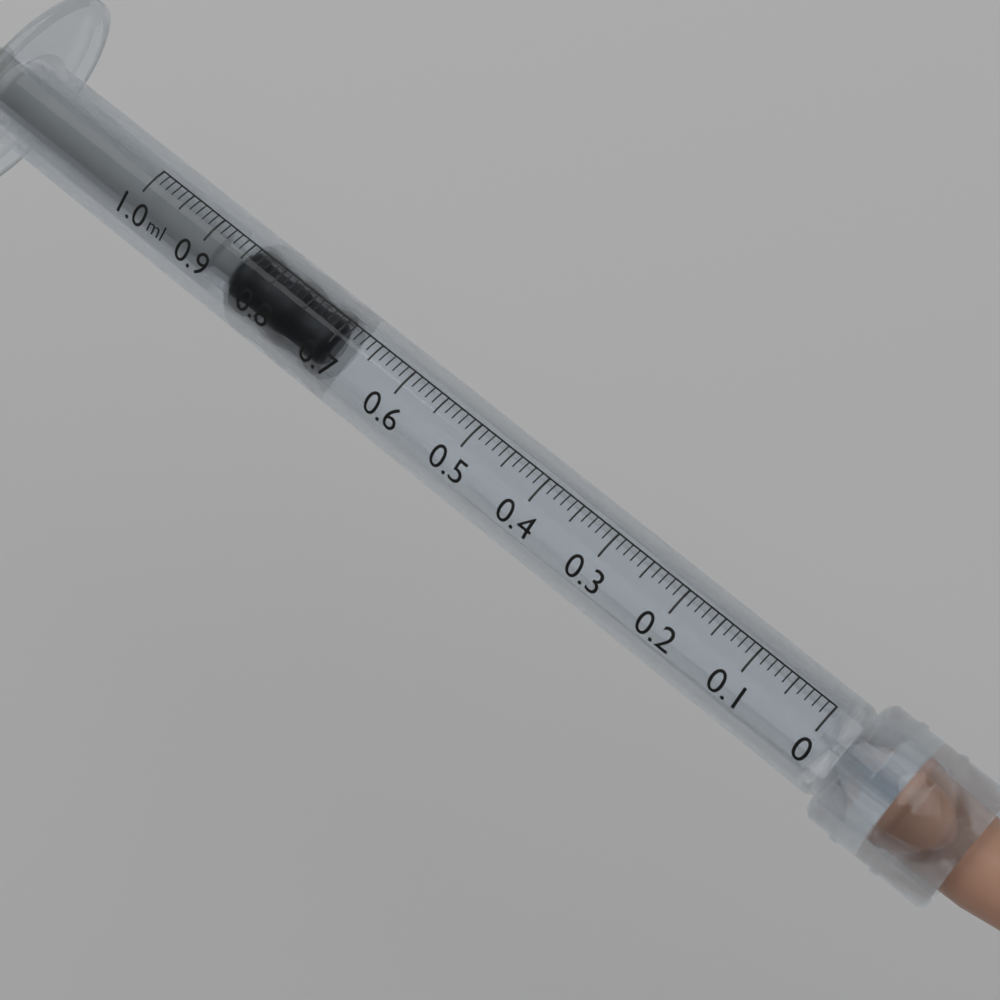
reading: 0.70 ml
